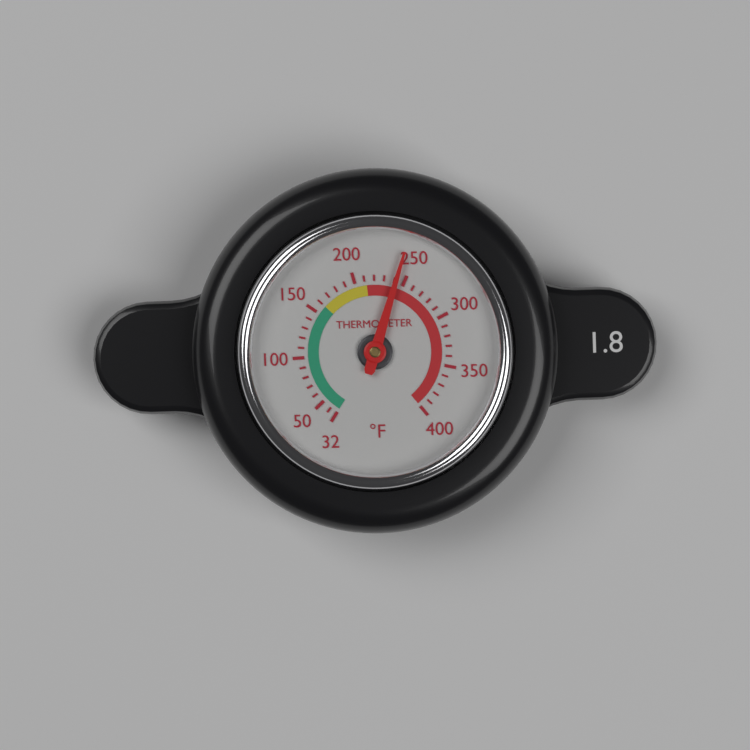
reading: 242 °F
